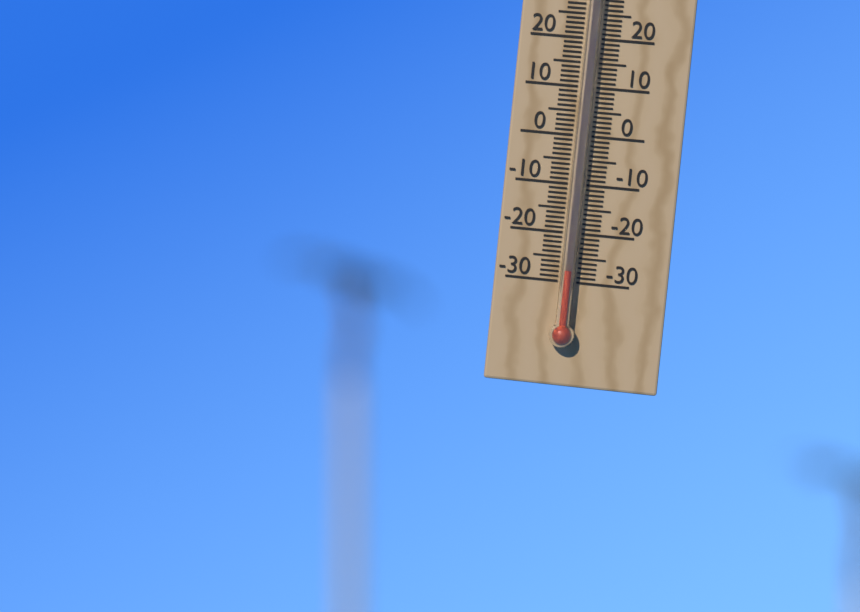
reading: -28 °C
